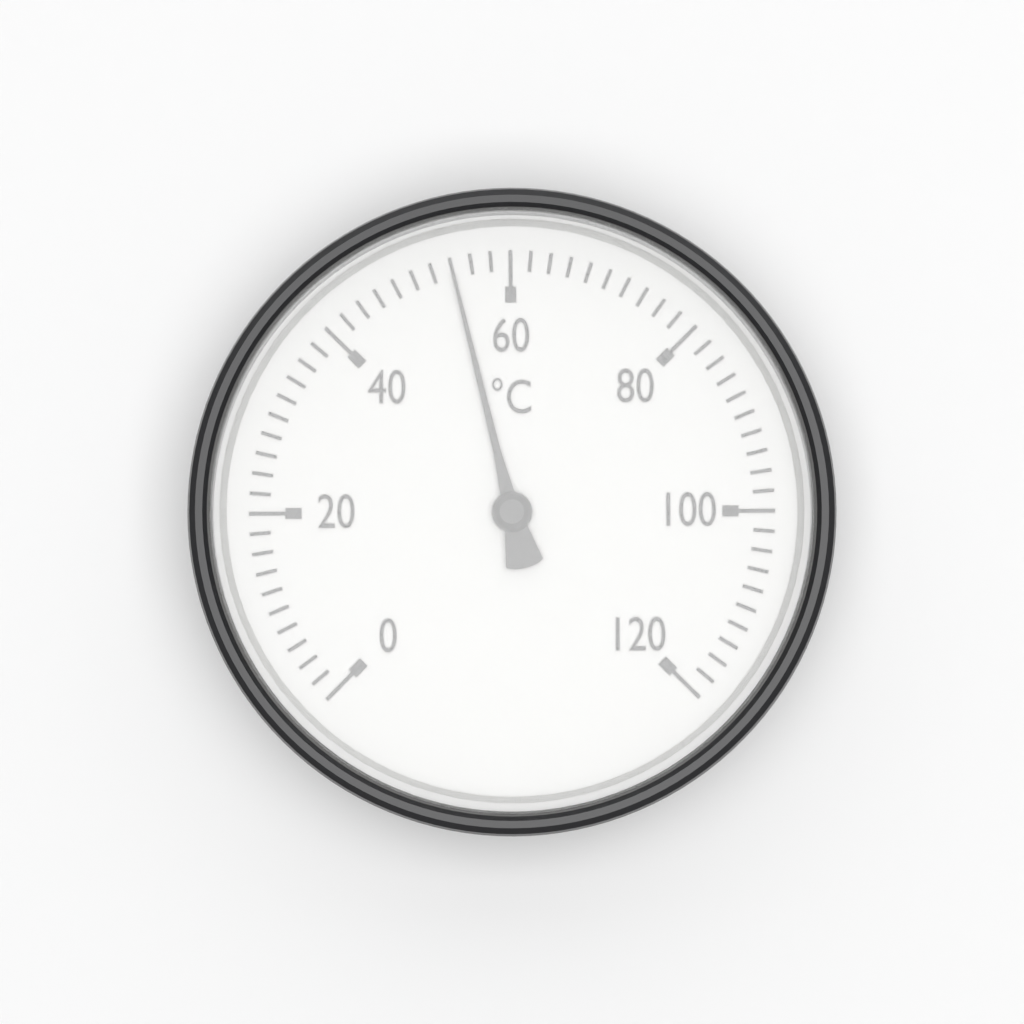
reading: 54 °C
